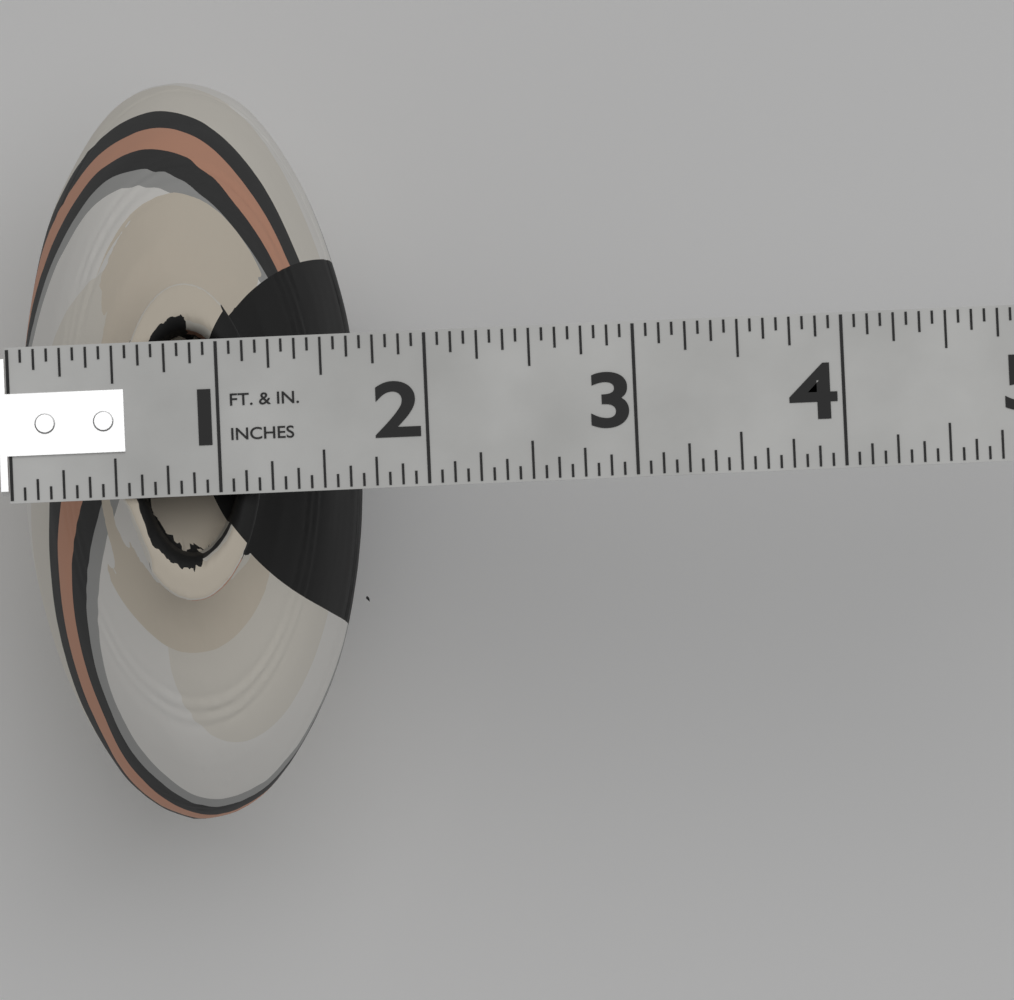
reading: 1.6875 in
